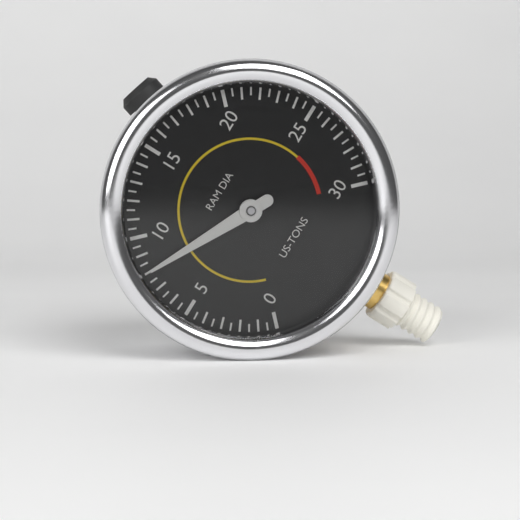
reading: 8.0 US-TONS
